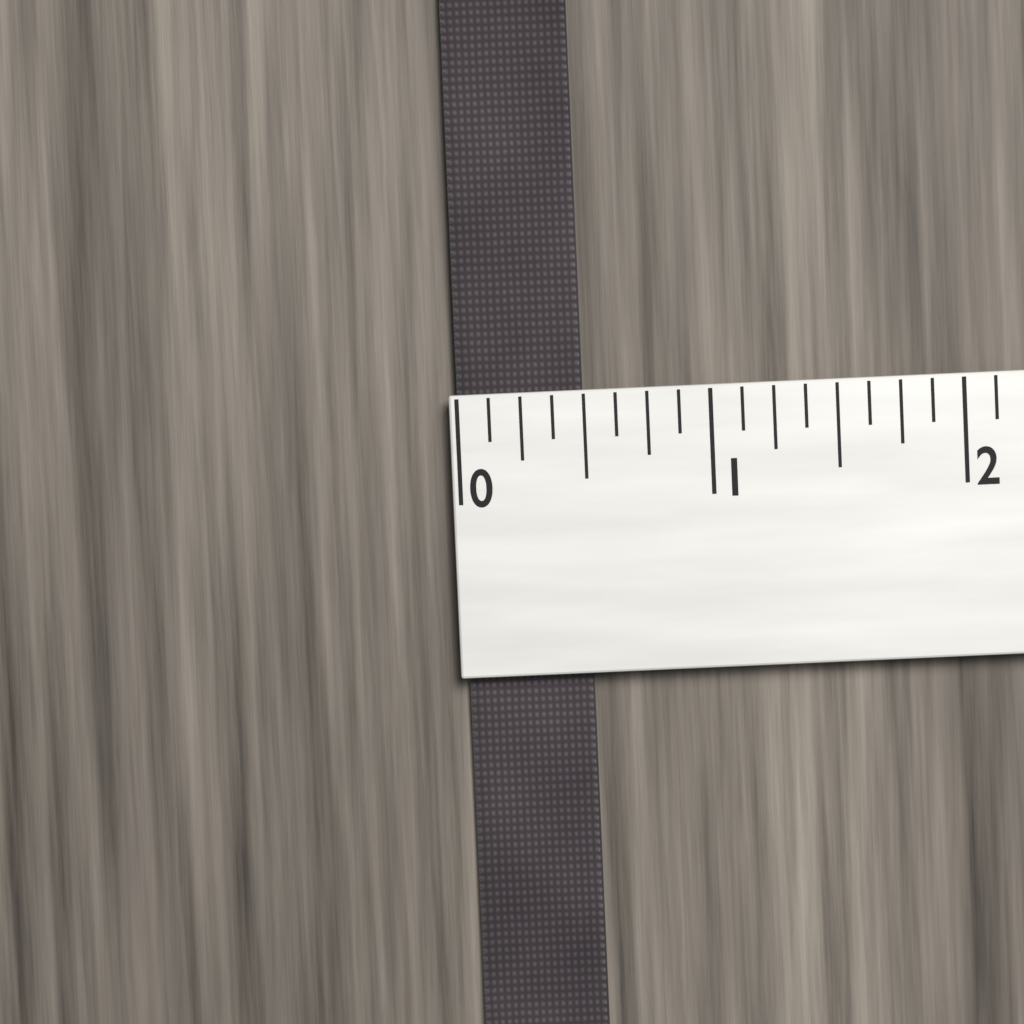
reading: 0.500 (no unit)
